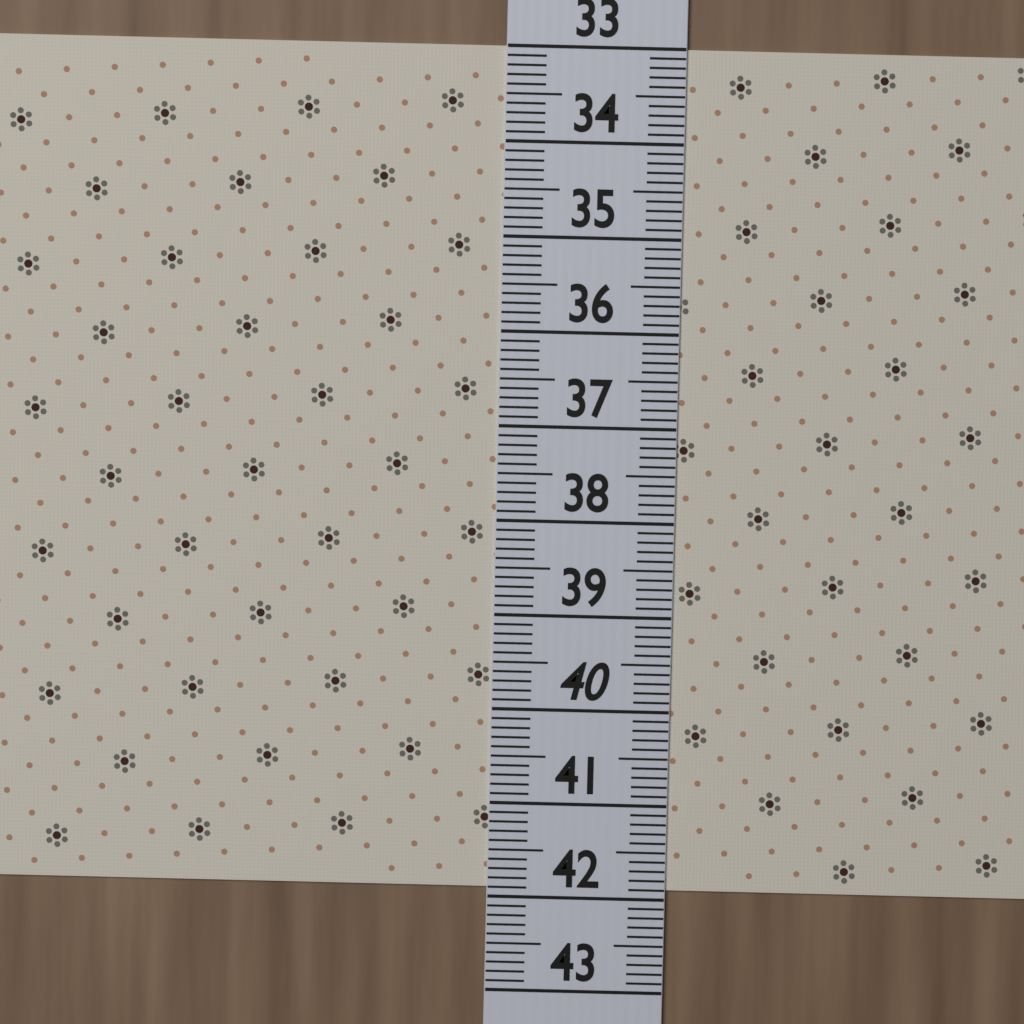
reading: 41.9 (no unit)
